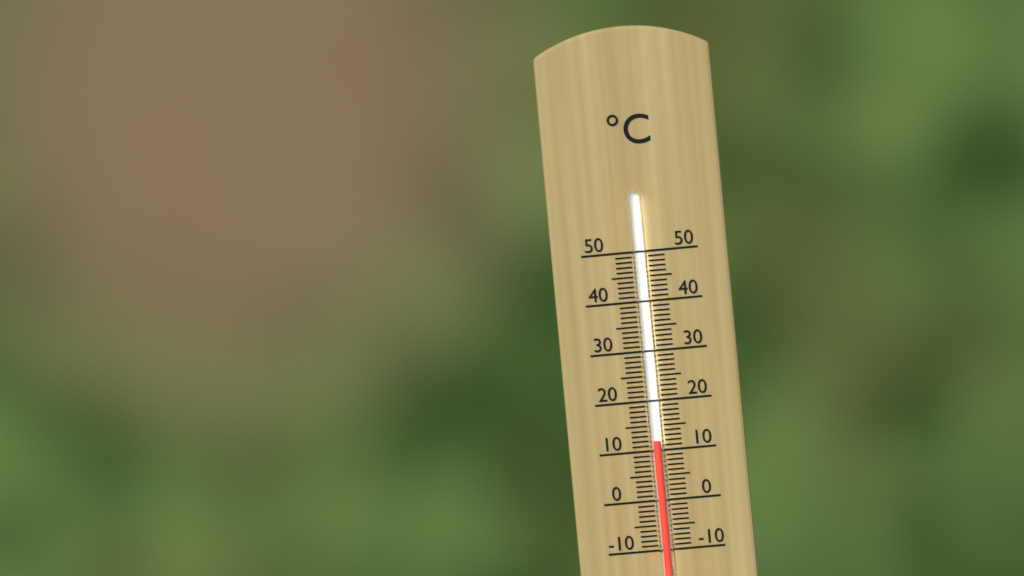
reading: 12 °C
